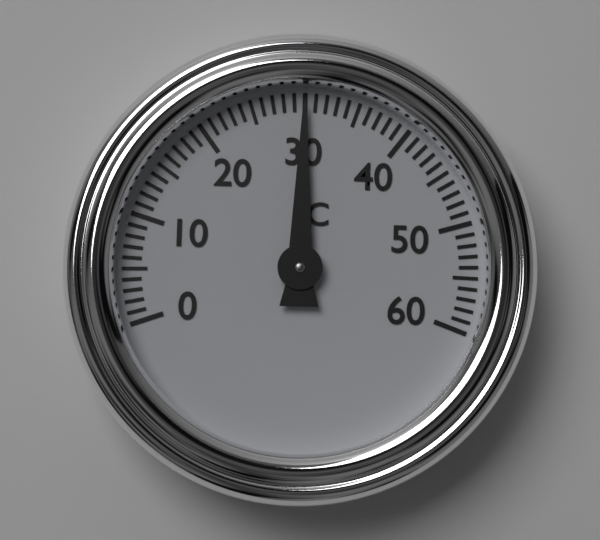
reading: 30 °C
